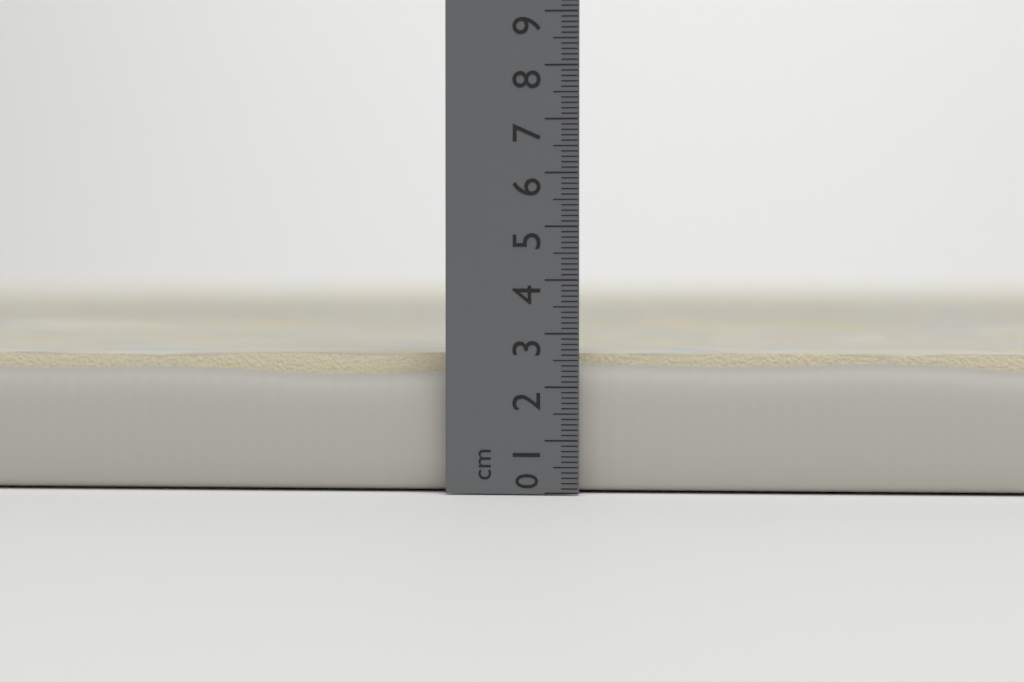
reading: 2.7 cm
